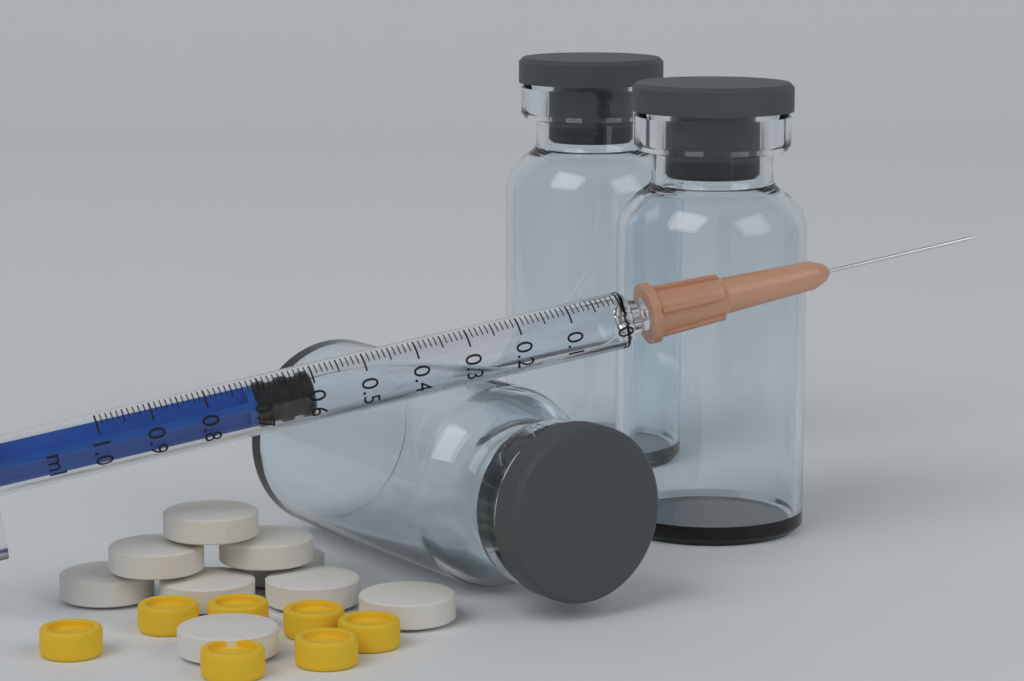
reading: 0.60 ml
